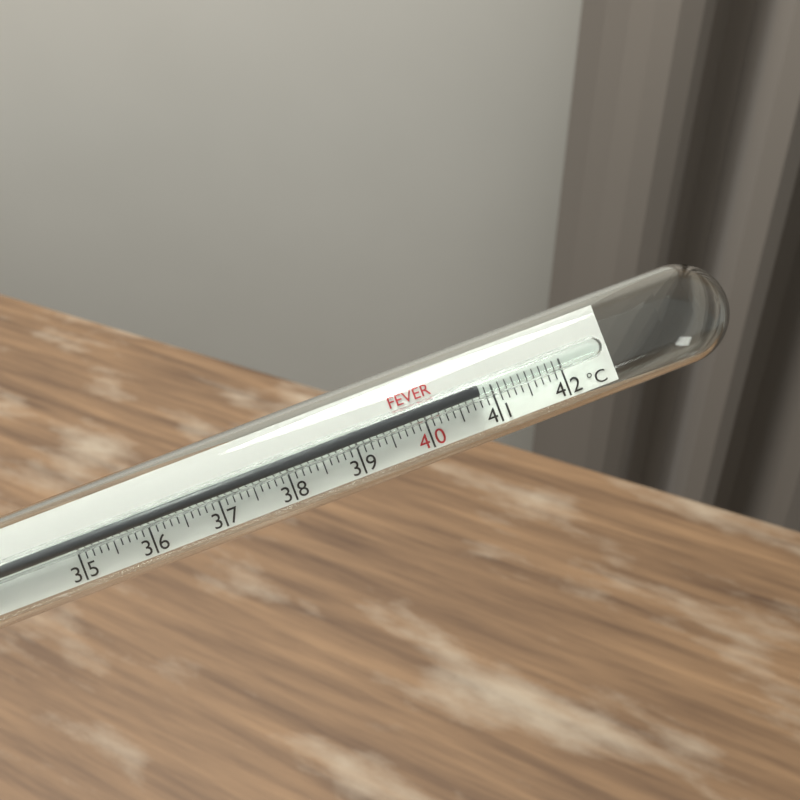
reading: 40.8 °C
